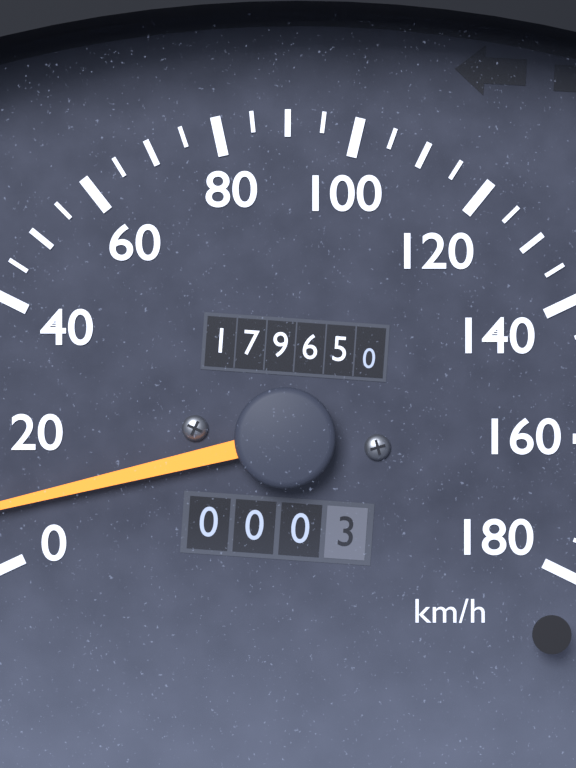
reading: 9 km/h
